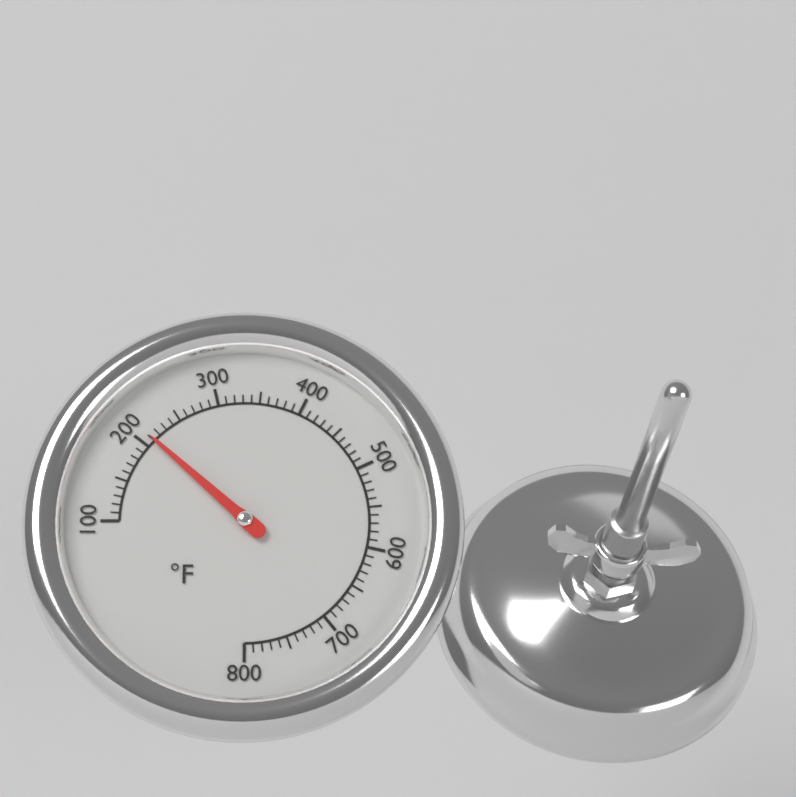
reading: 210 °F
